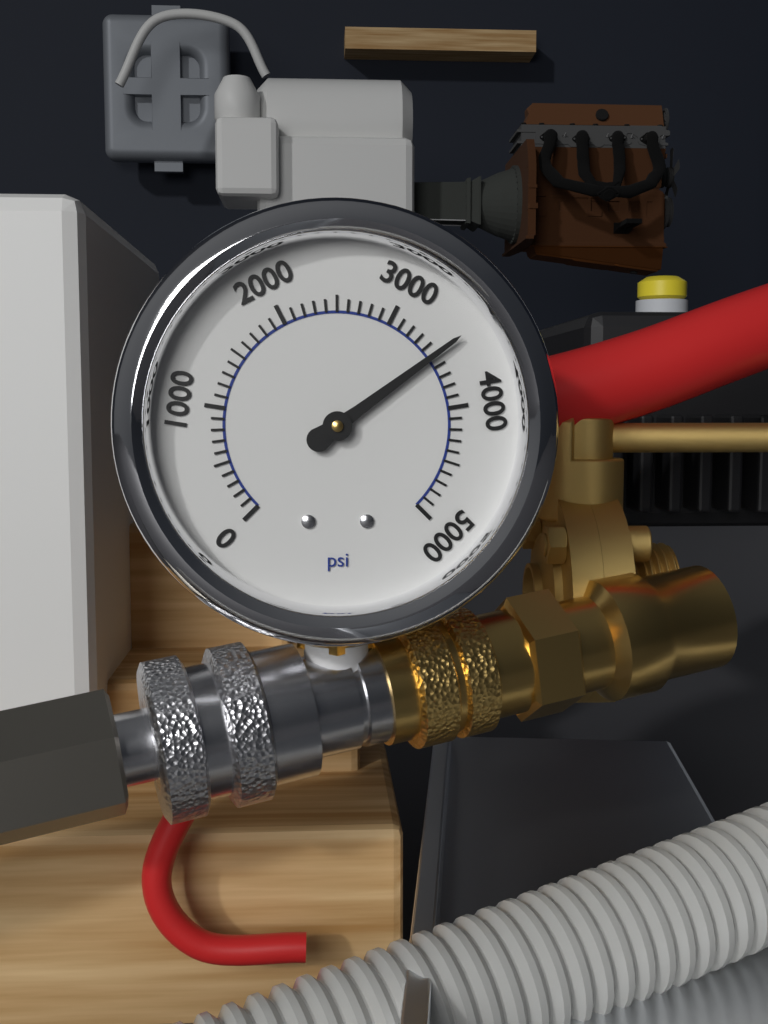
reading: 3500 psi
